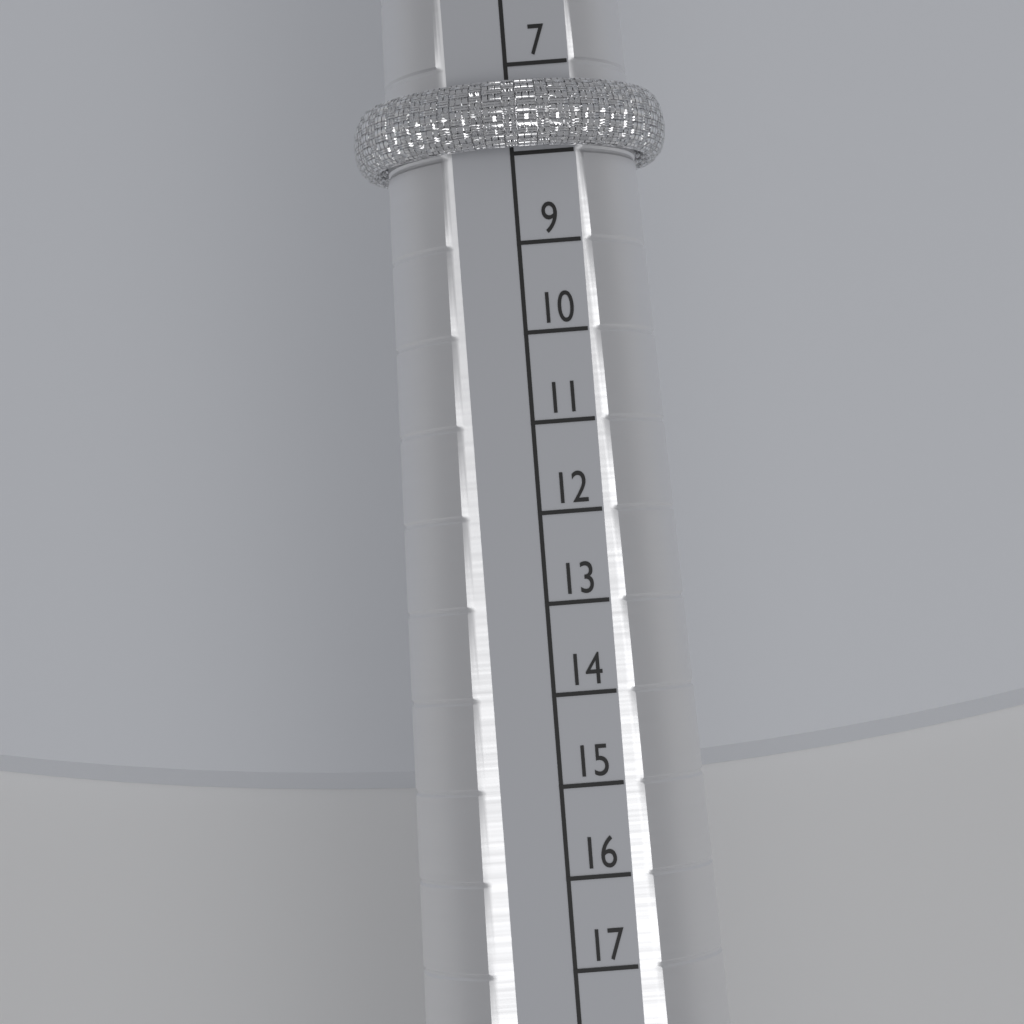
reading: 8 (no unit)
